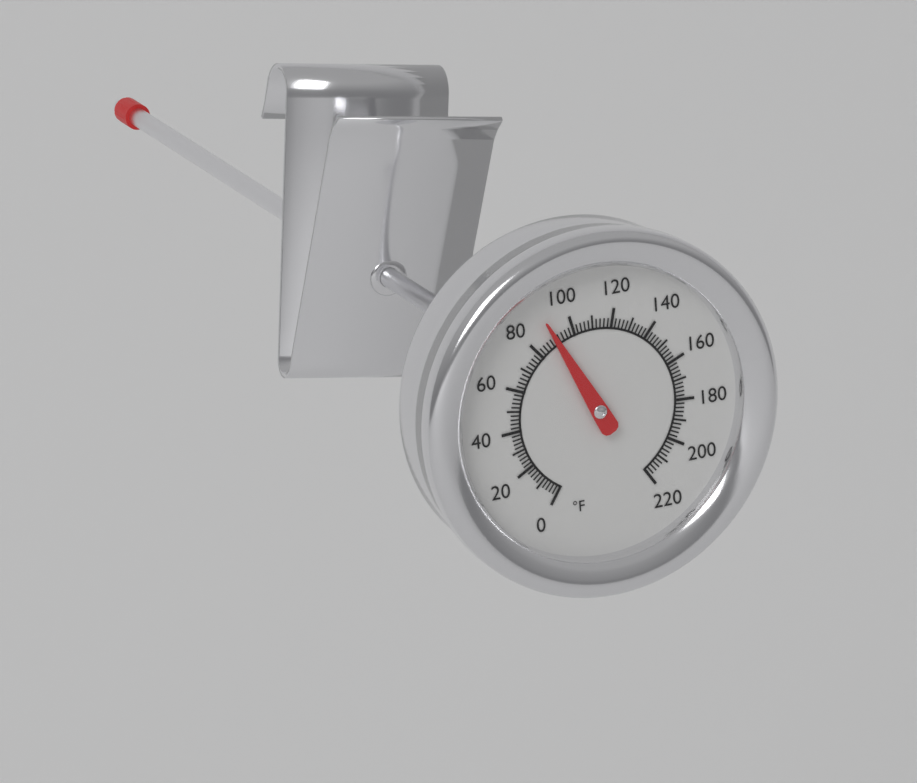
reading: 90 °F
